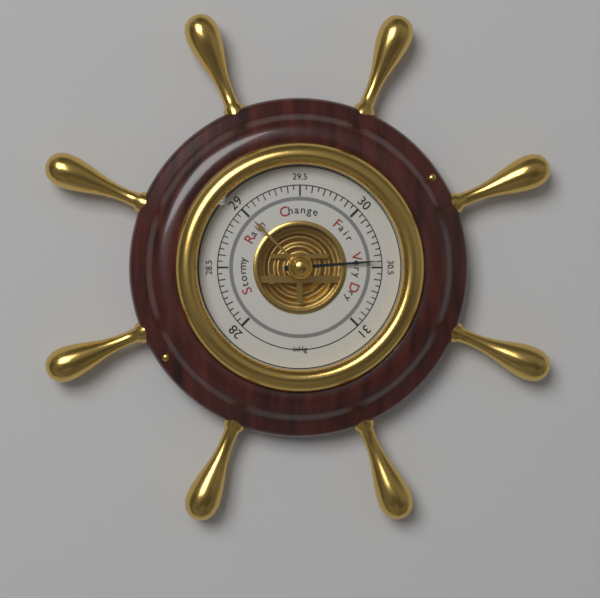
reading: 30.45 inHg
